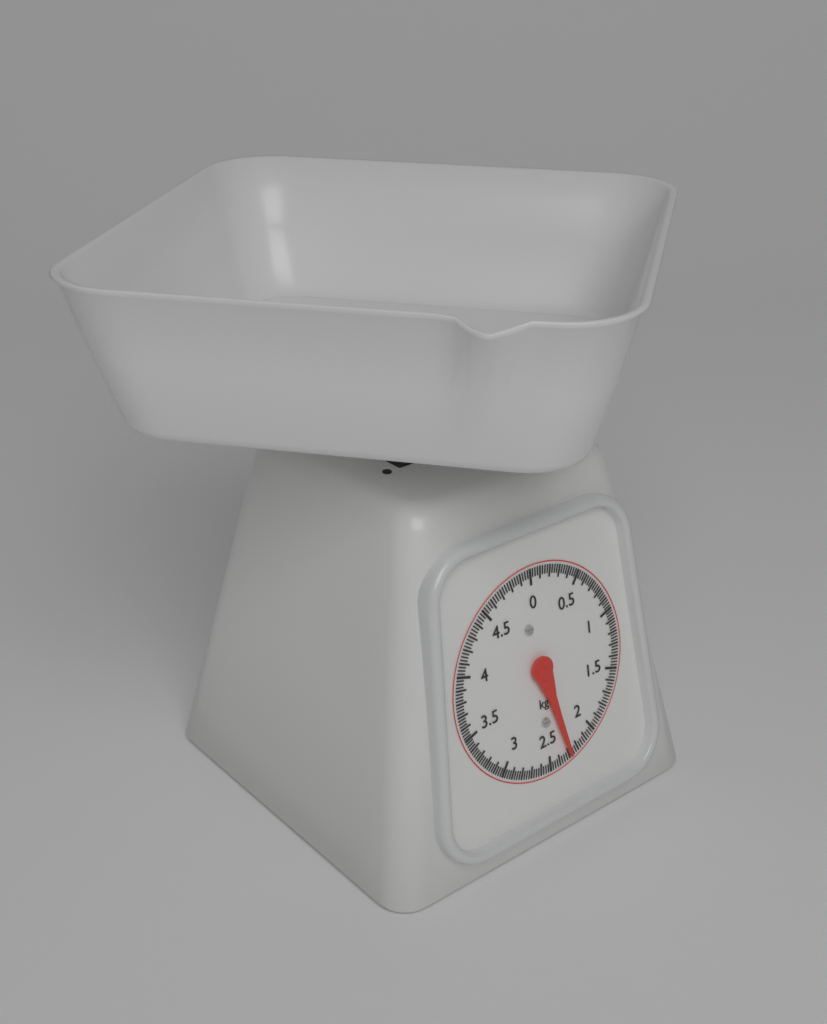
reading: 2.300 kg
